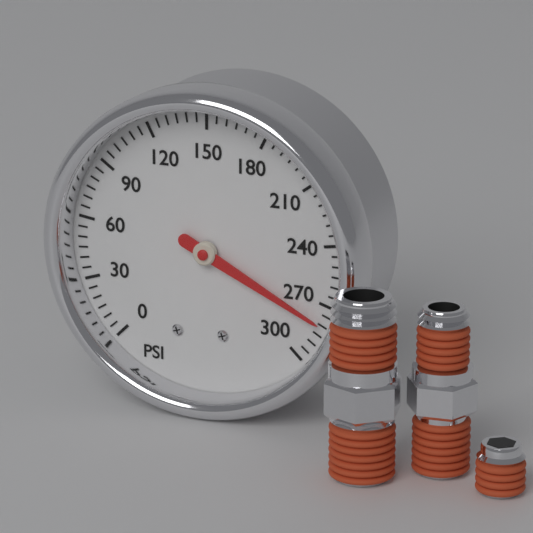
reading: 280 psi
